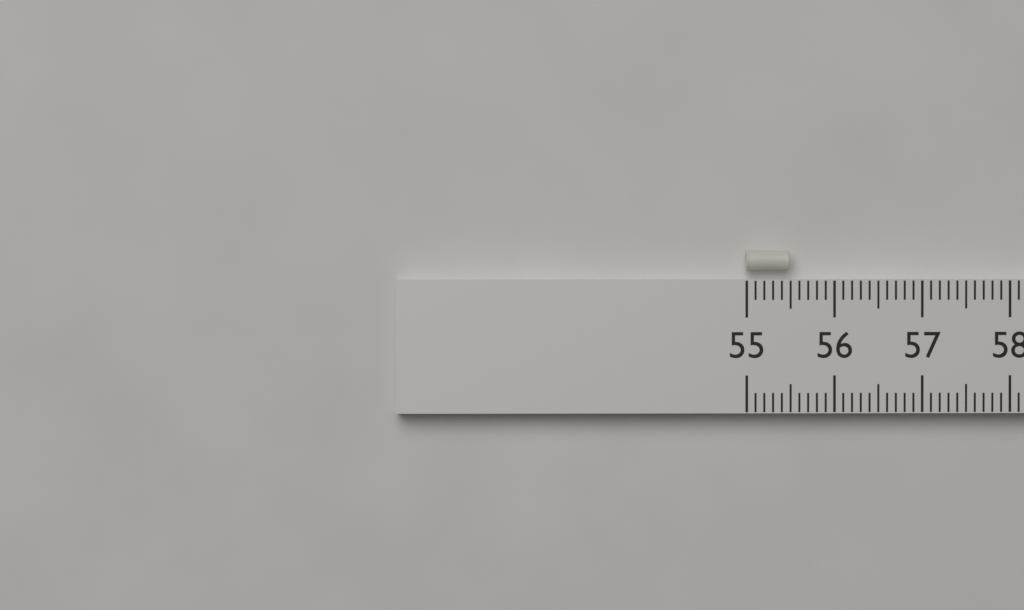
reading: 55.5 (no unit)
